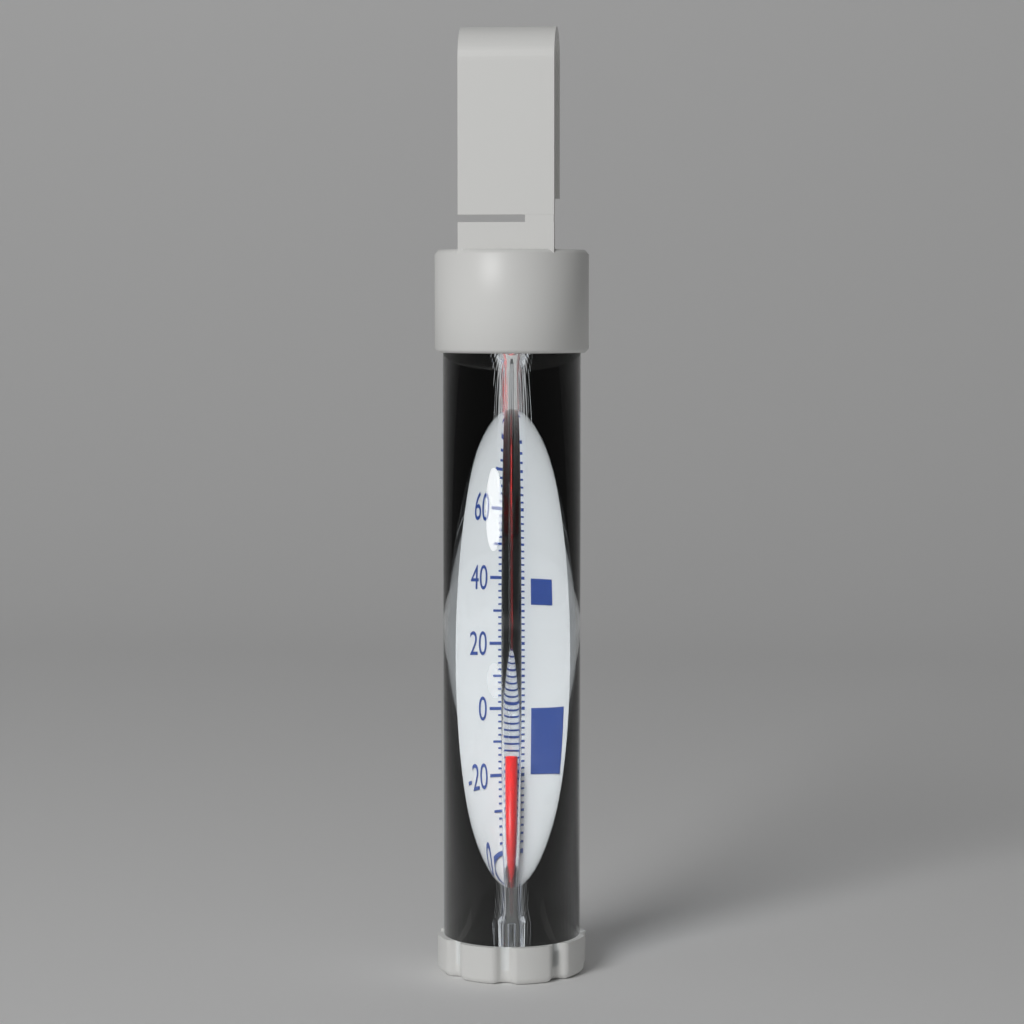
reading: -16 °F
